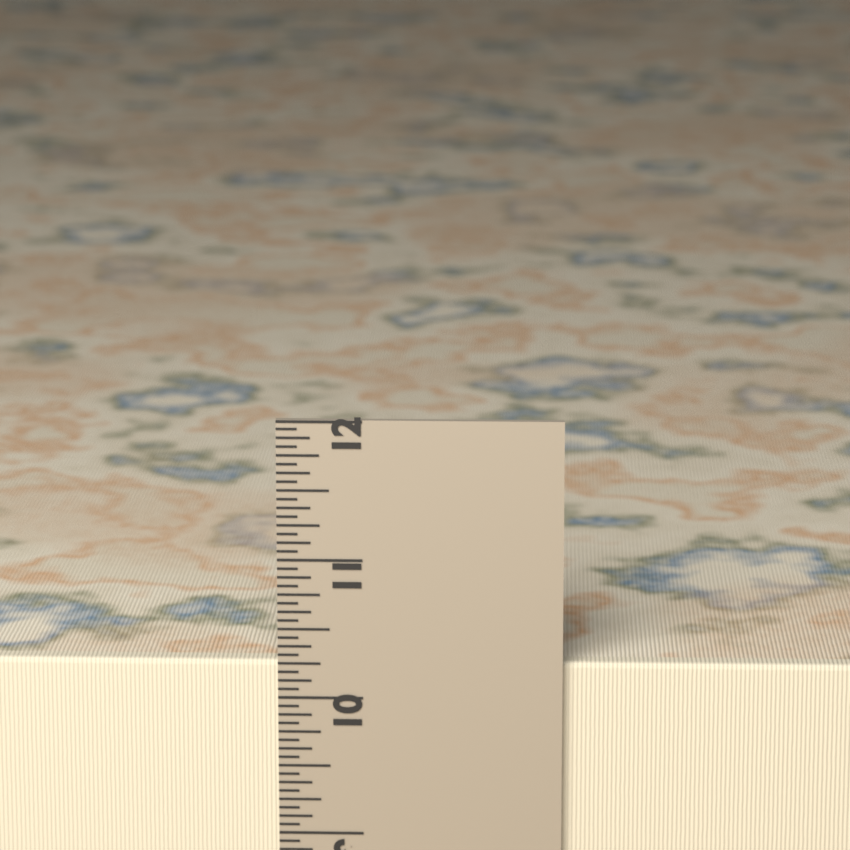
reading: 10.2500 in
